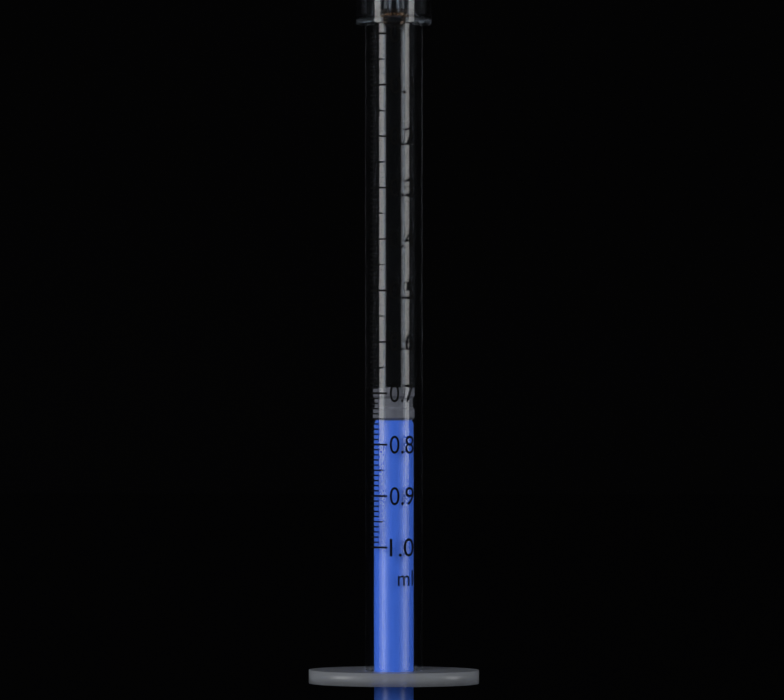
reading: 0.69 ml
